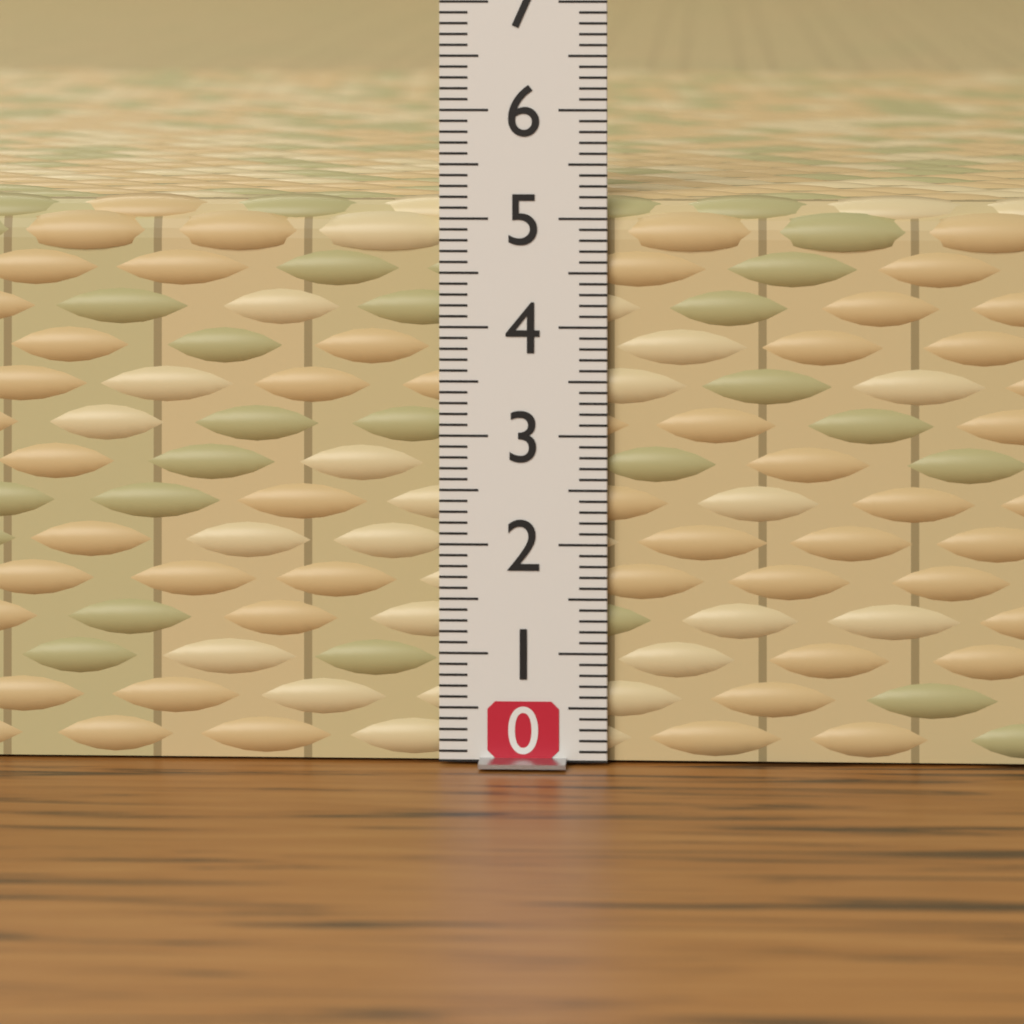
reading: 5.2 (no unit)
